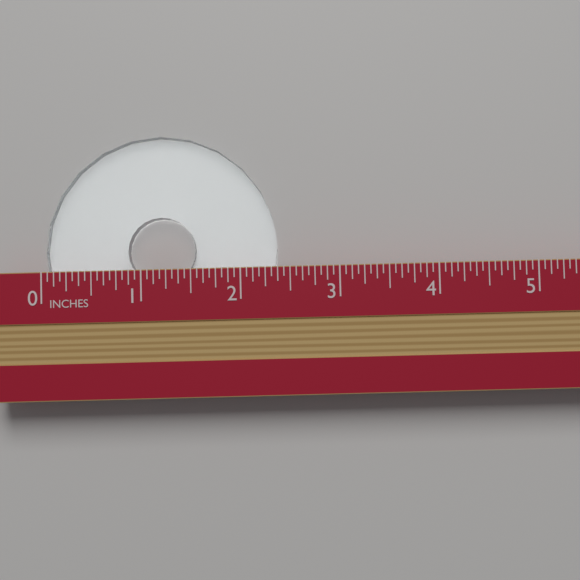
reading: 2.3750 in
